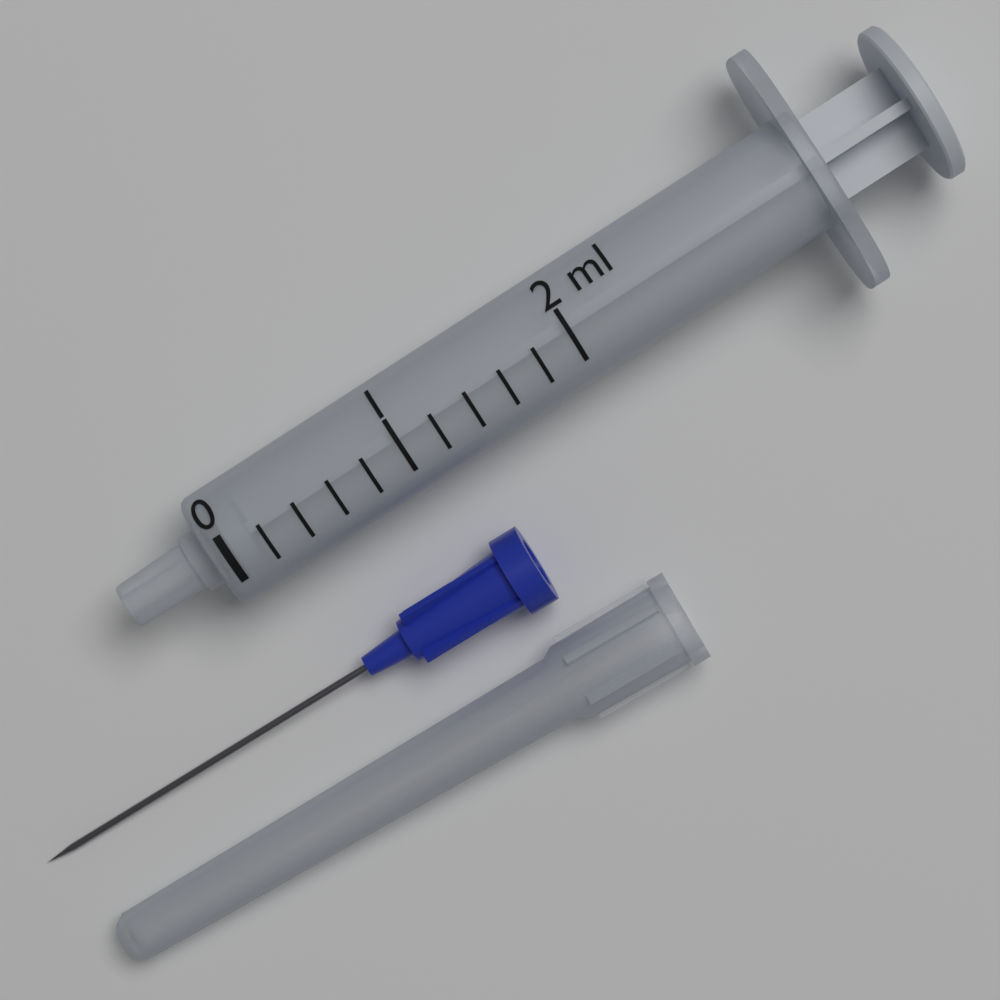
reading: 0.0 ml
